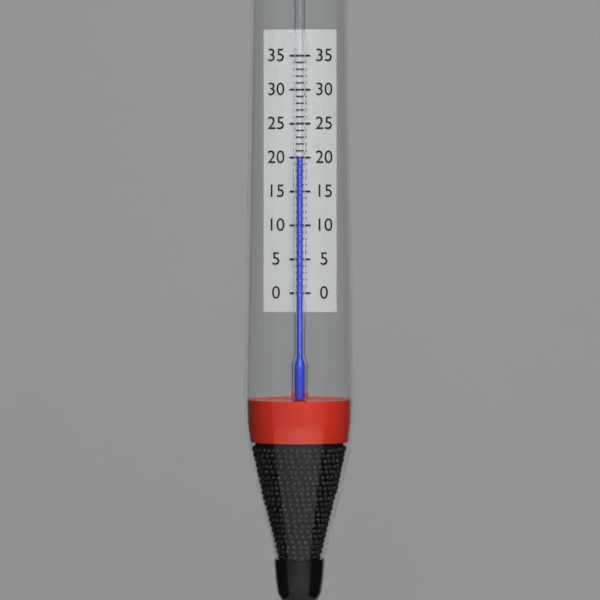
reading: 20 (no unit)
